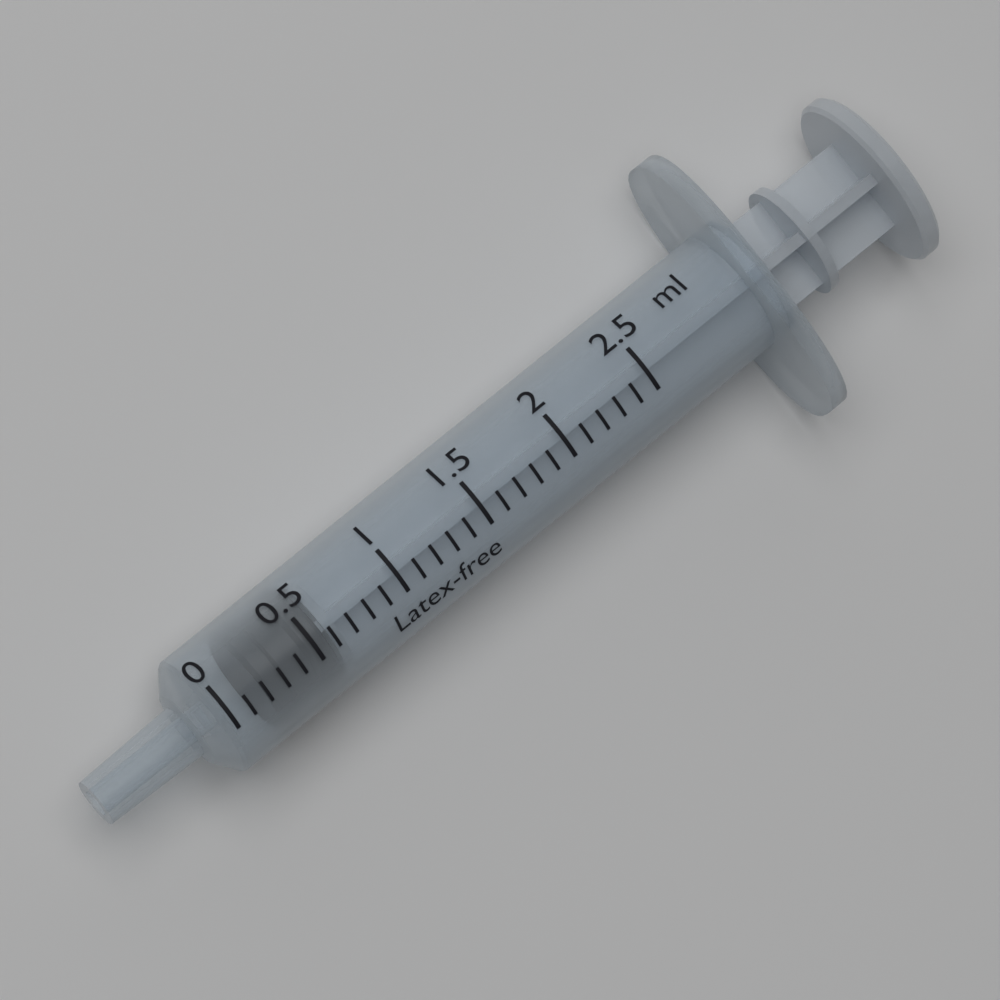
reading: 0.2 ml
